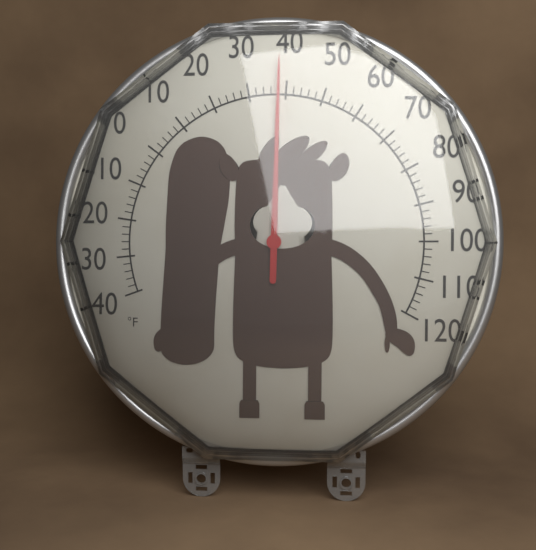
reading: 38 °F
